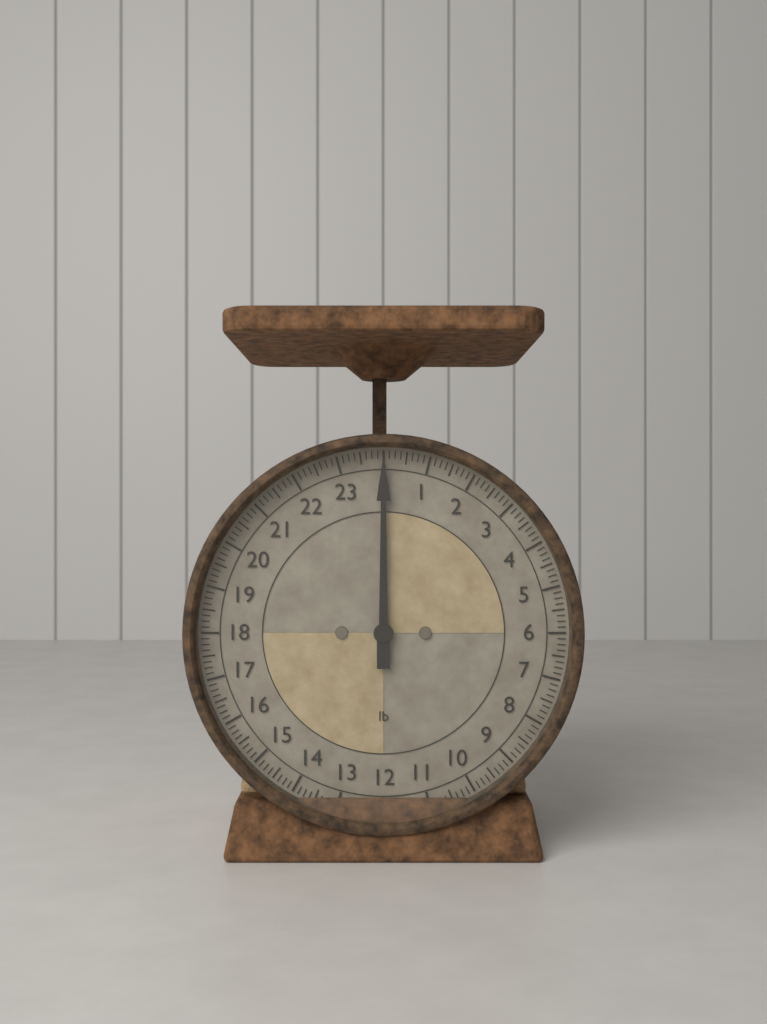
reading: 0.000 lb
